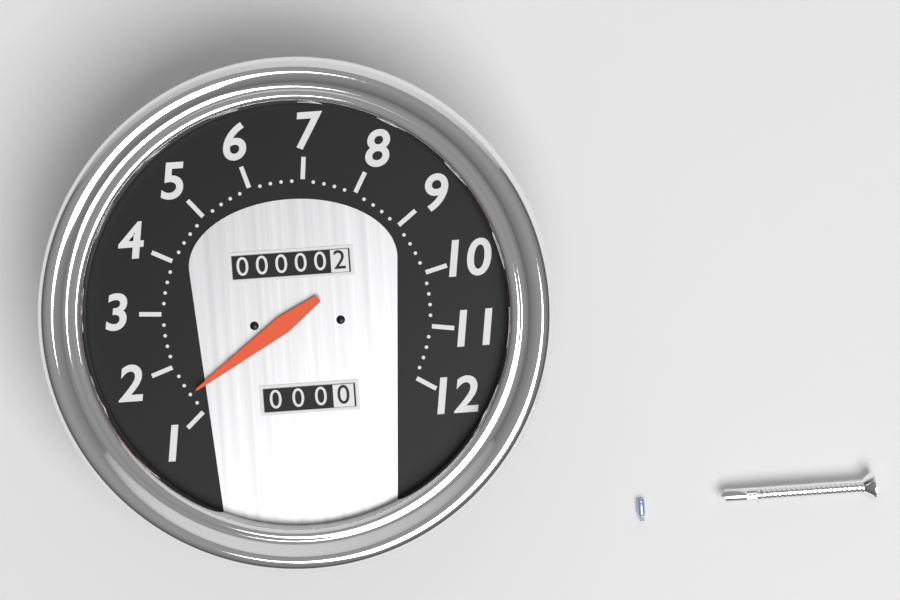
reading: 1.4 (no unit)
